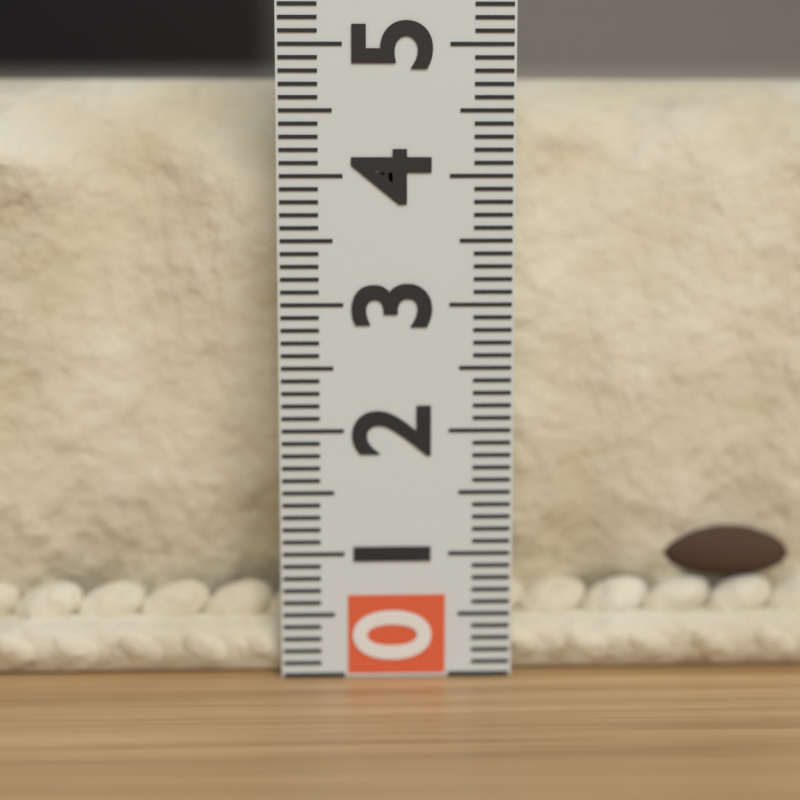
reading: 4.8 (no unit)
